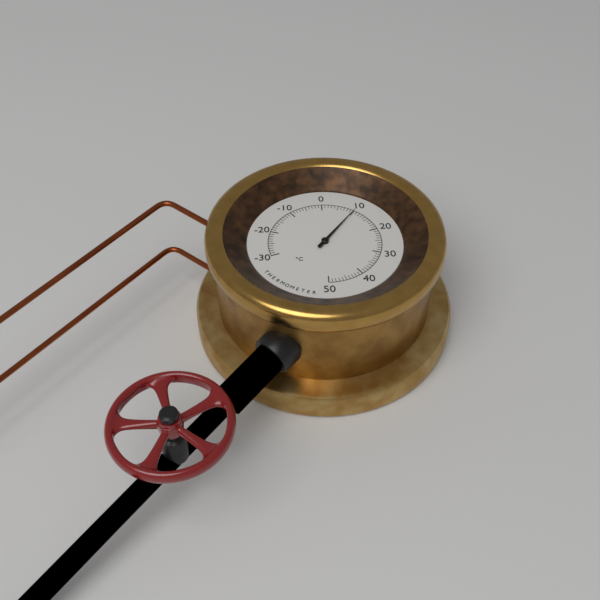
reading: 10 °C
